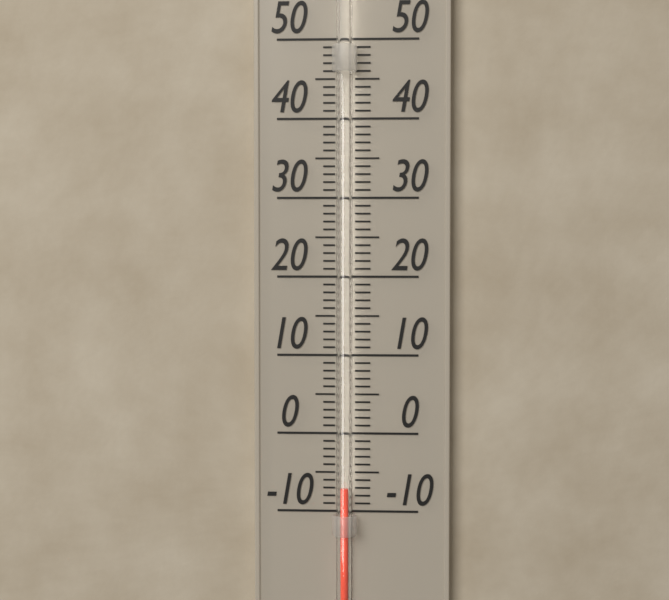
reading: -7 (no unit)
